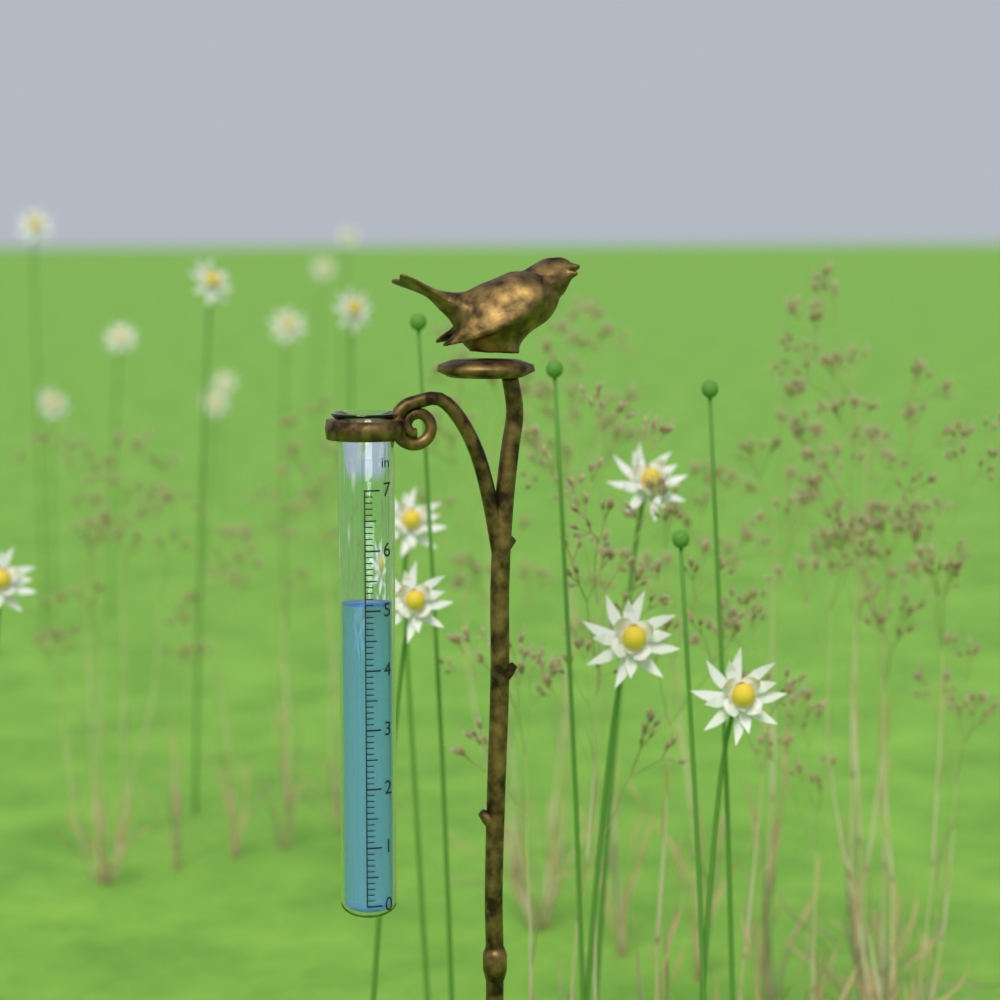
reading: 5.1 in
